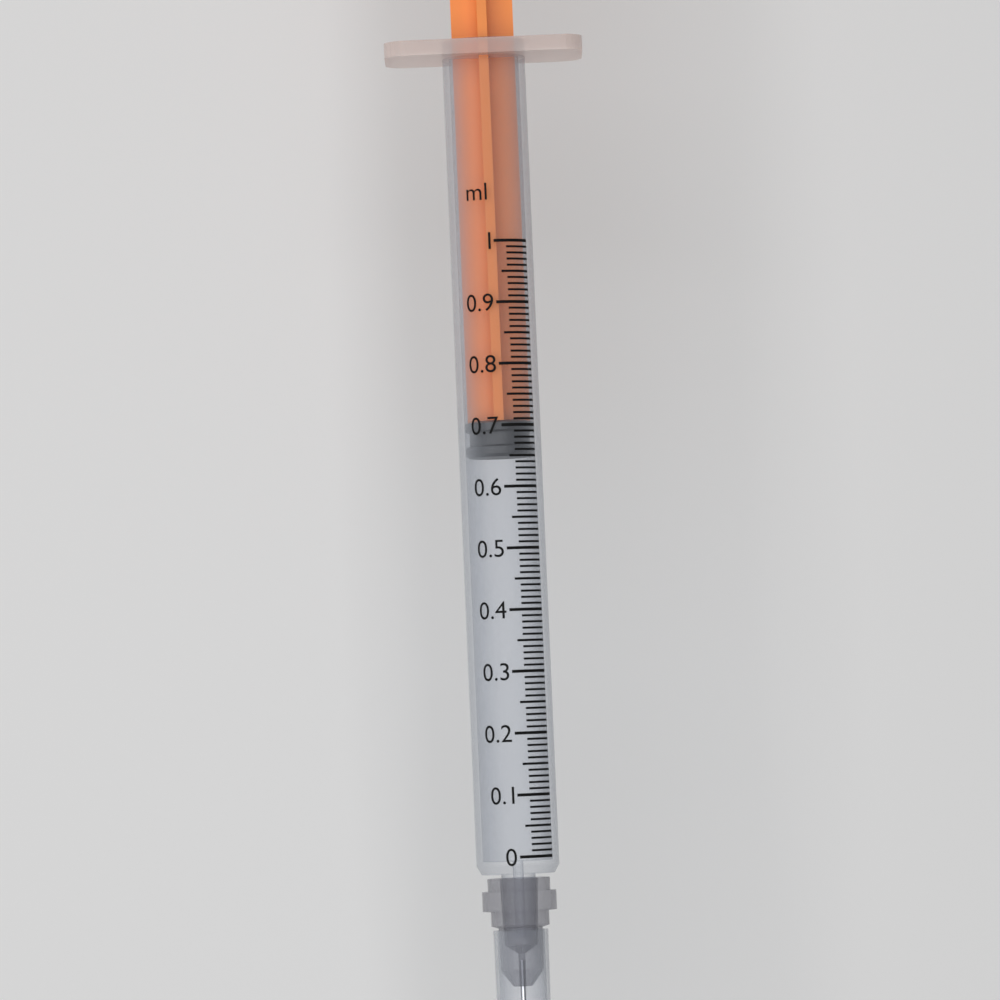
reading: 0.65 ml
